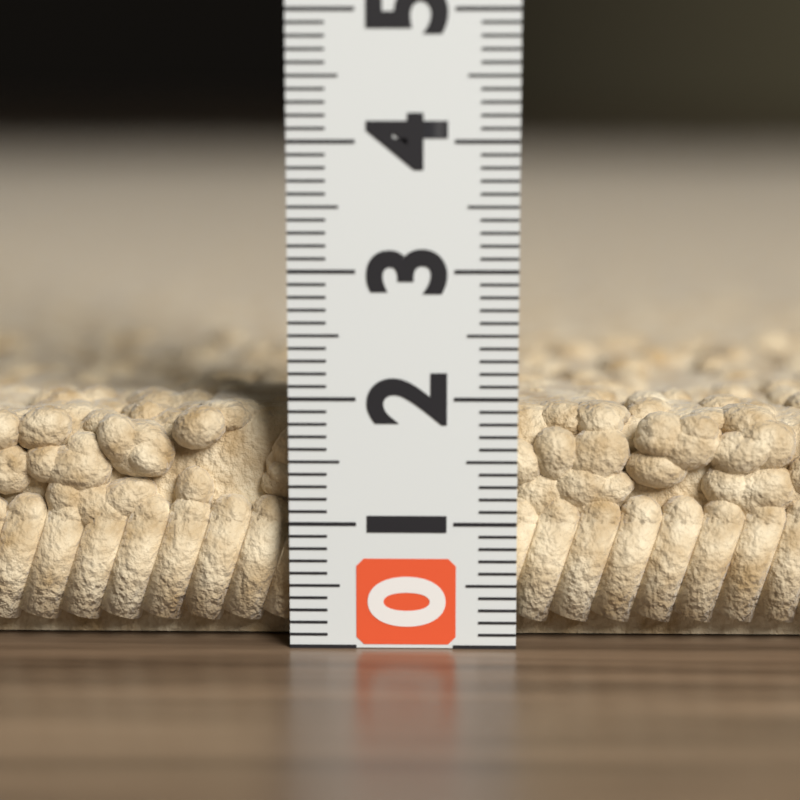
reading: 1.9 (no unit)
